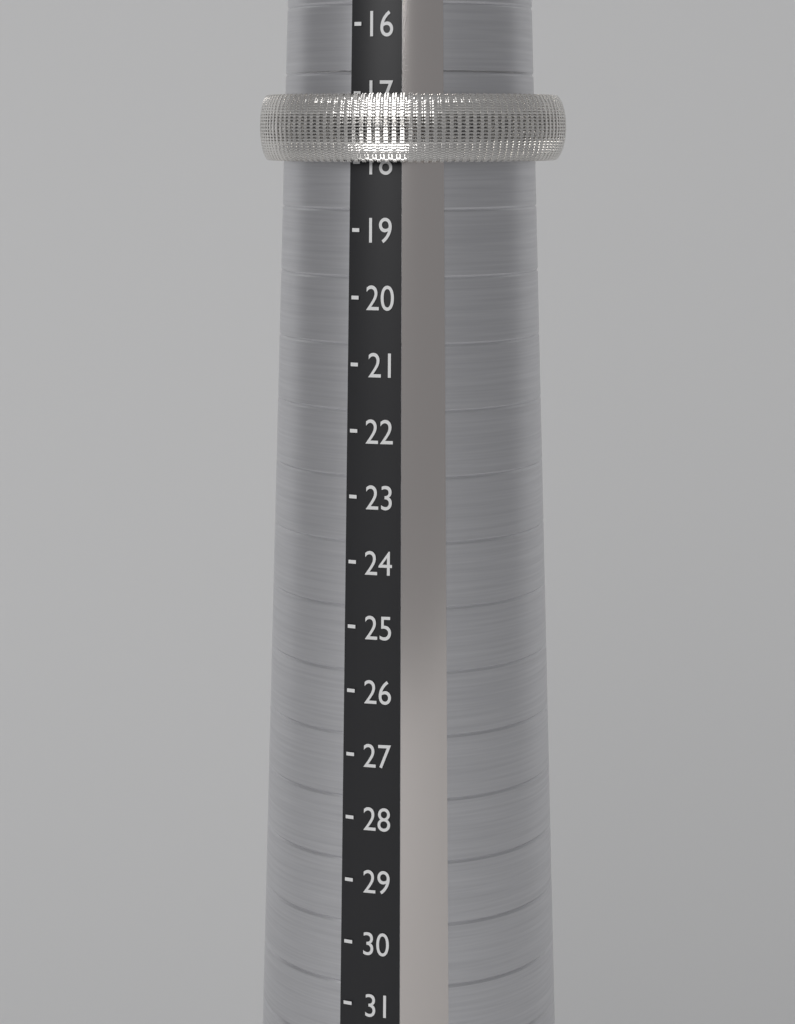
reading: 18 (no unit)
